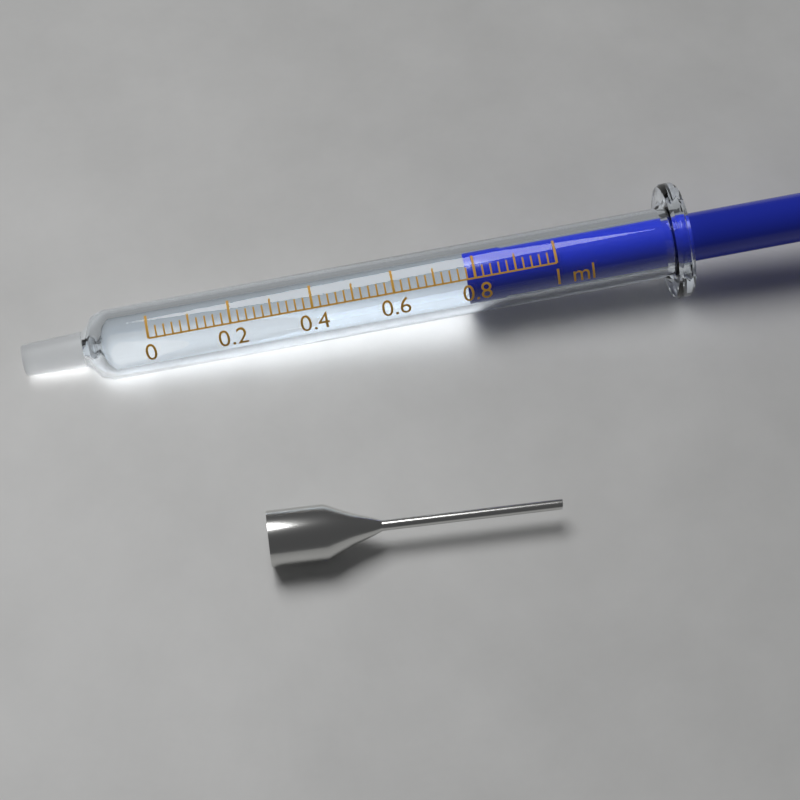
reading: 0.78 ml
